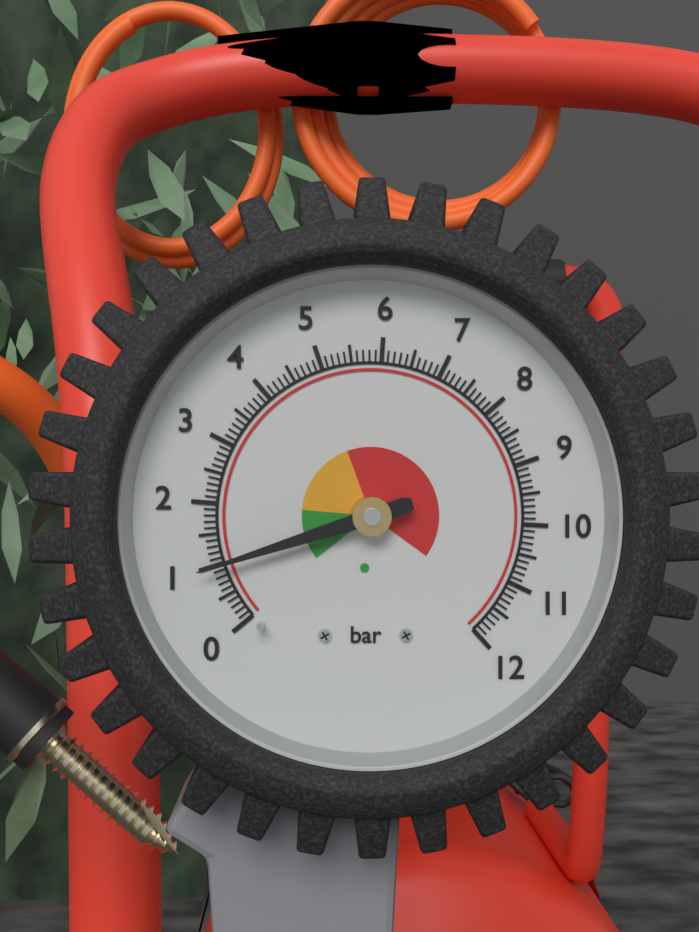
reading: 1.0 bar
